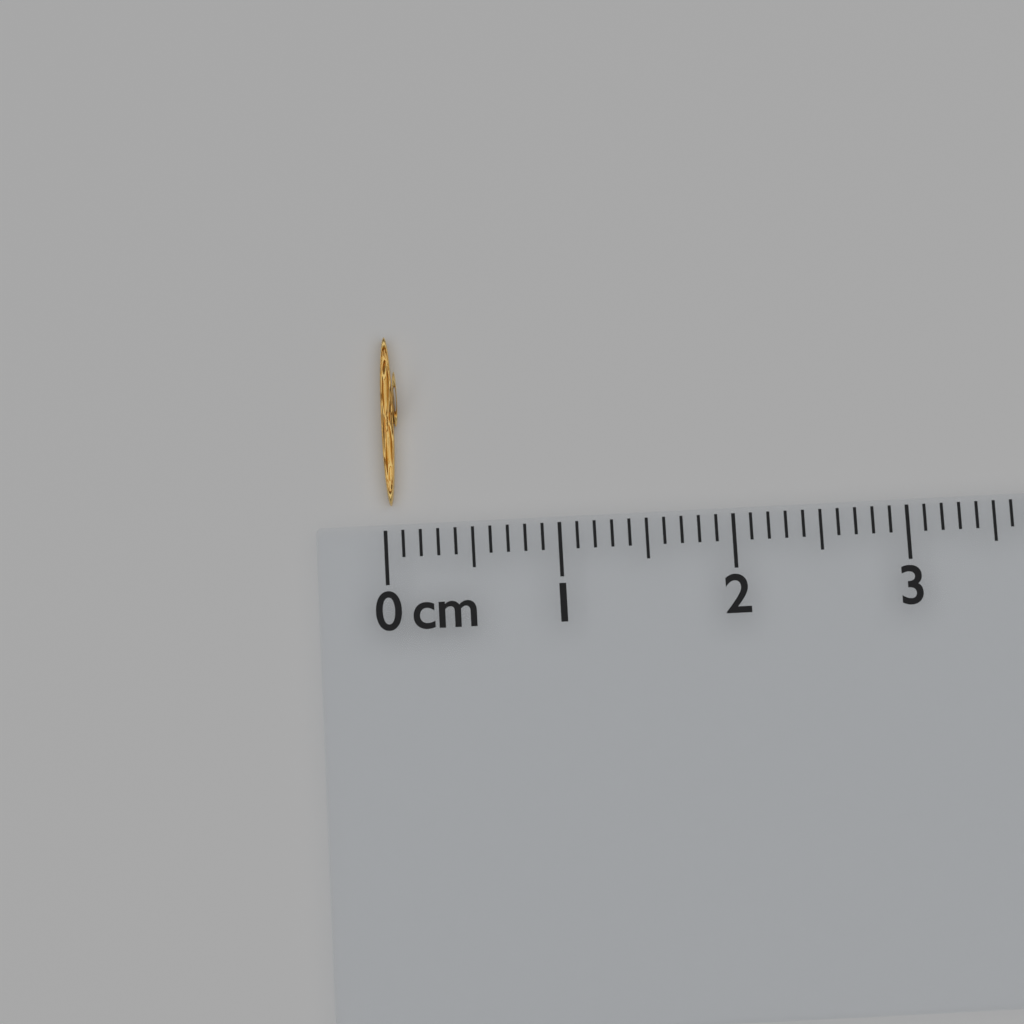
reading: 0.1 cm
